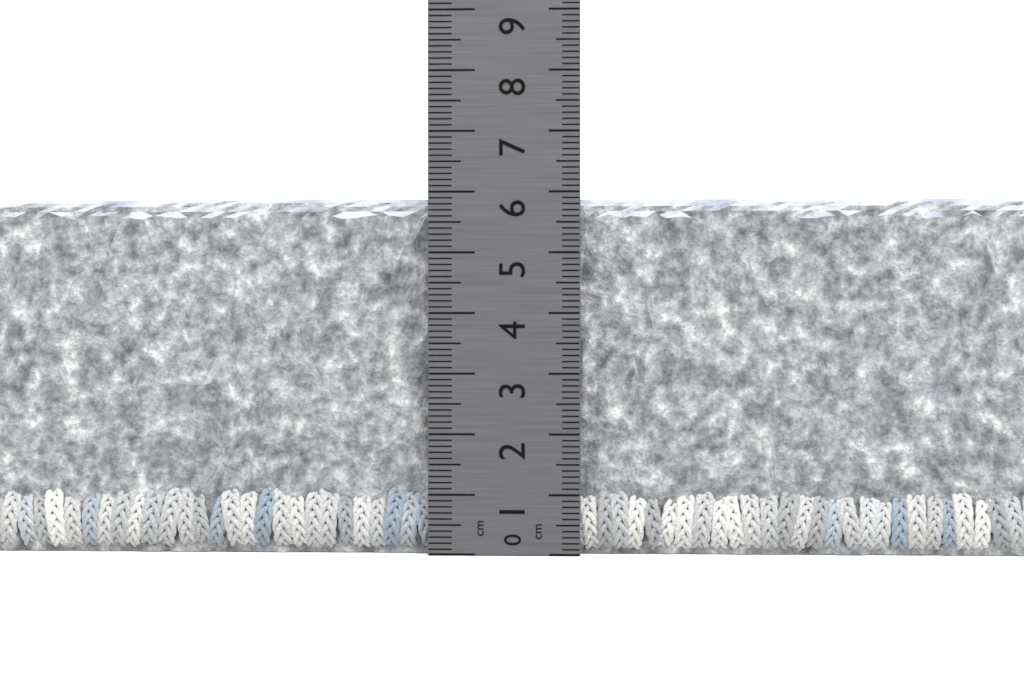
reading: 5.9 cm
